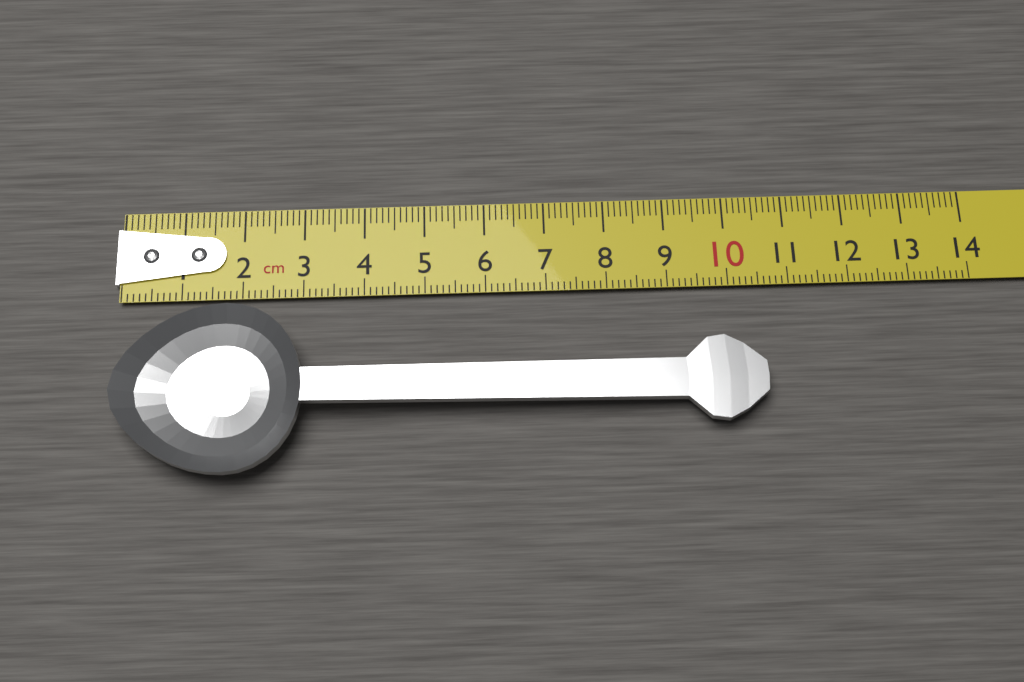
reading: 10.5 cm
